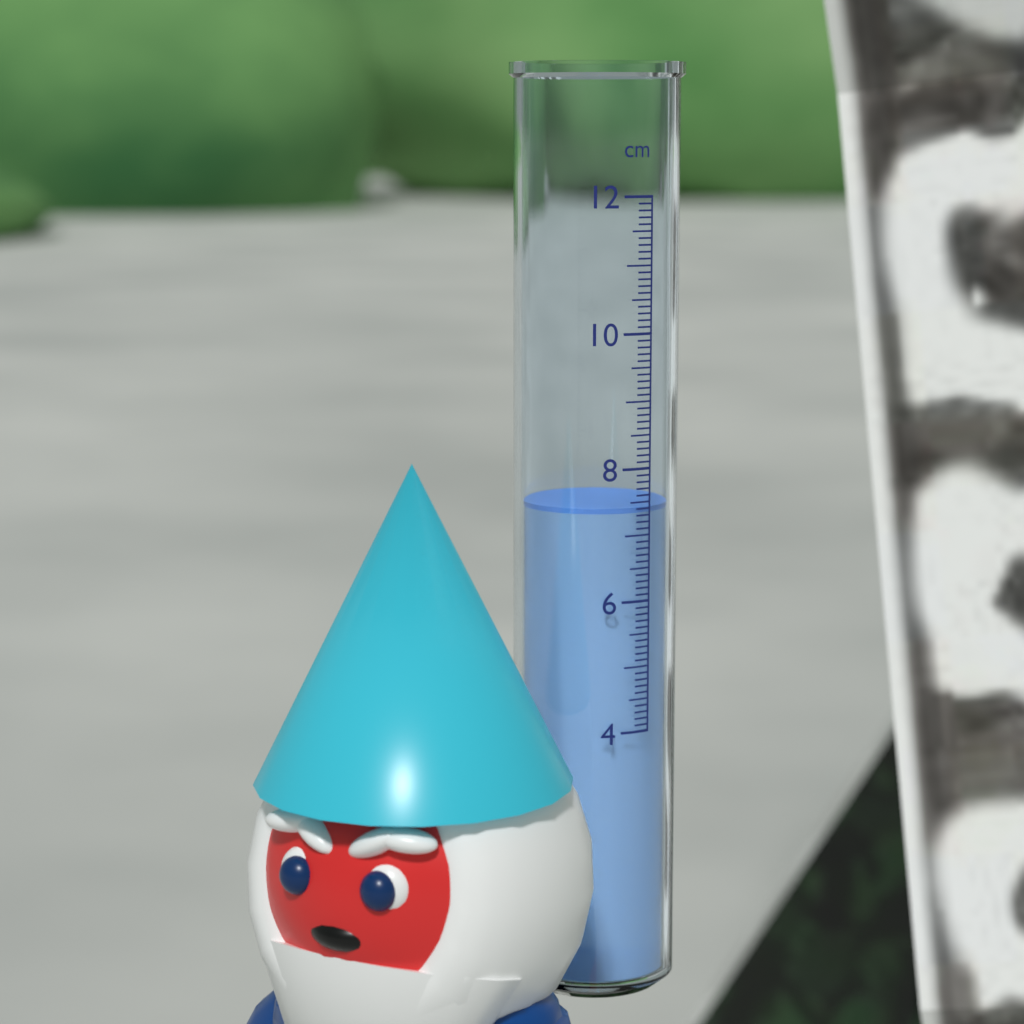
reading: 7.4 cm
